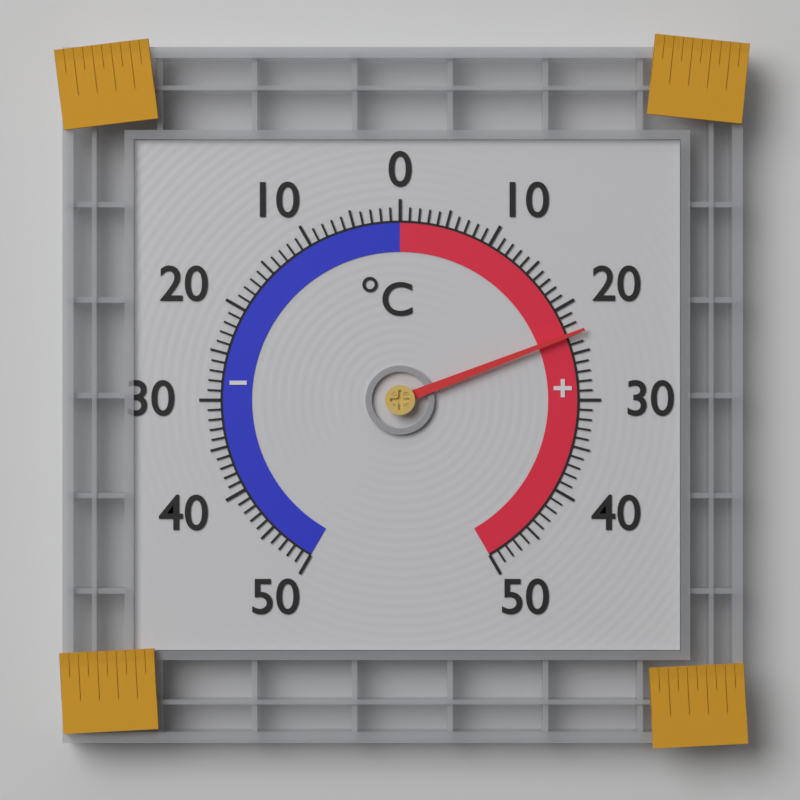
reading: 23 °C
